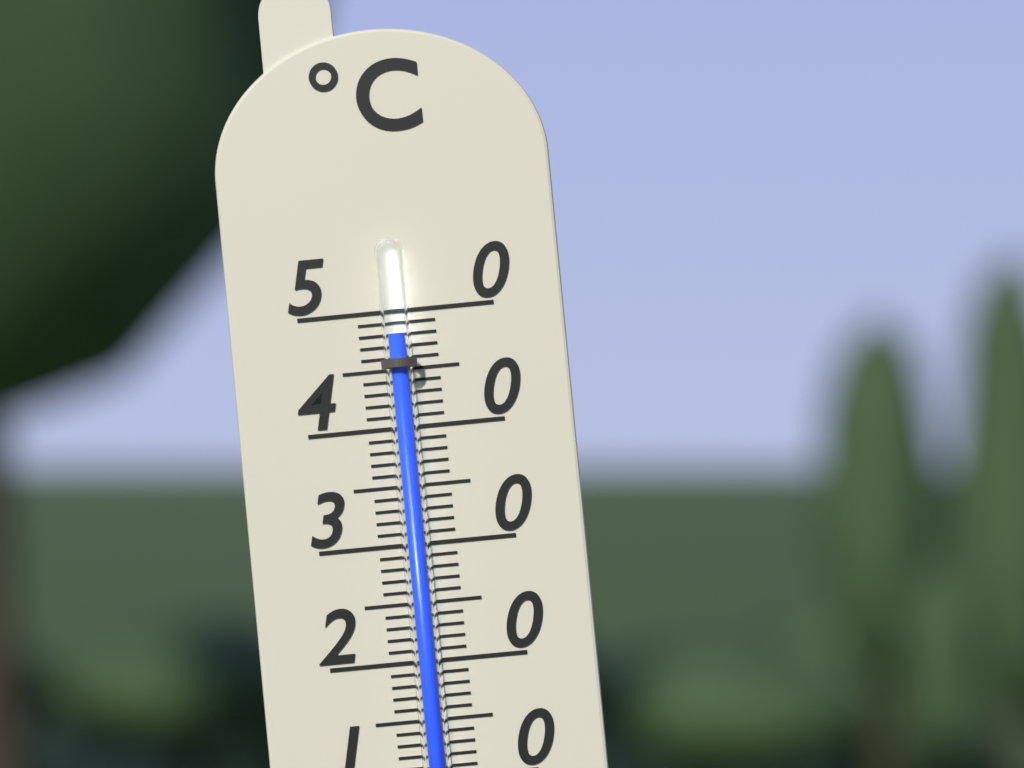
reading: 48 °C
